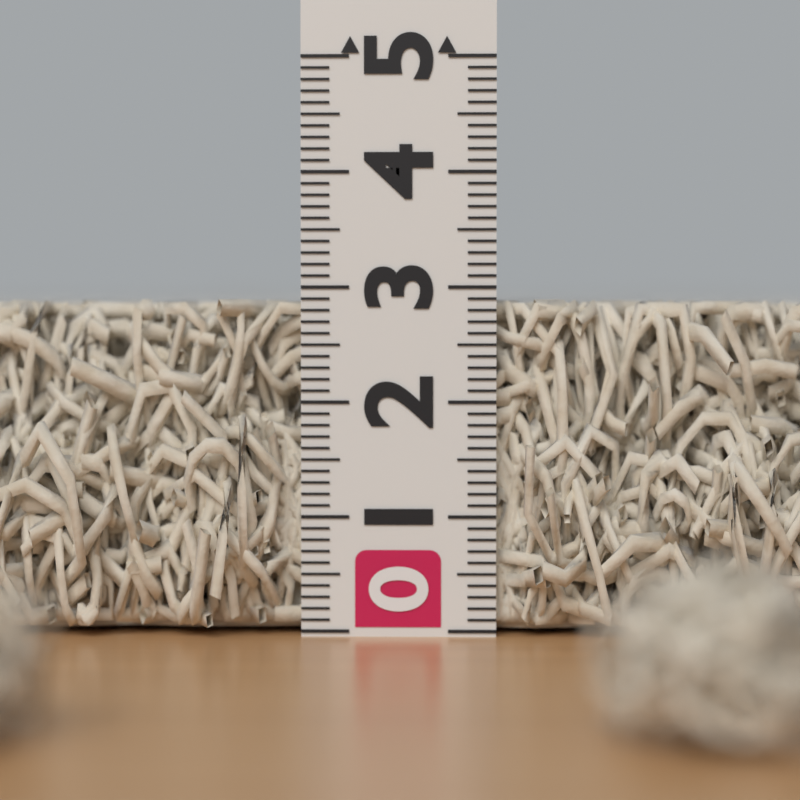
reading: 2.9 (no unit)
